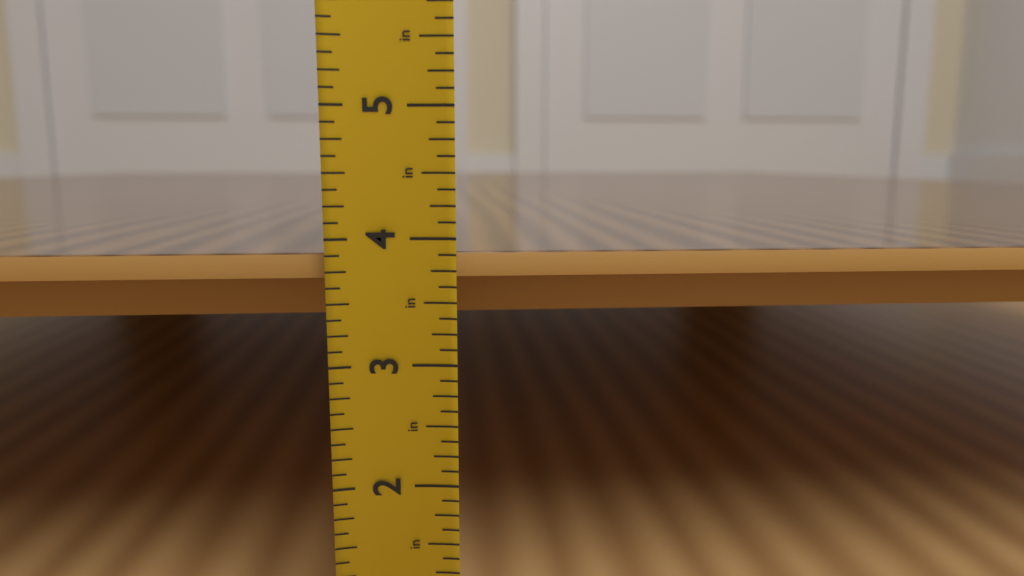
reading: 3.875 in
